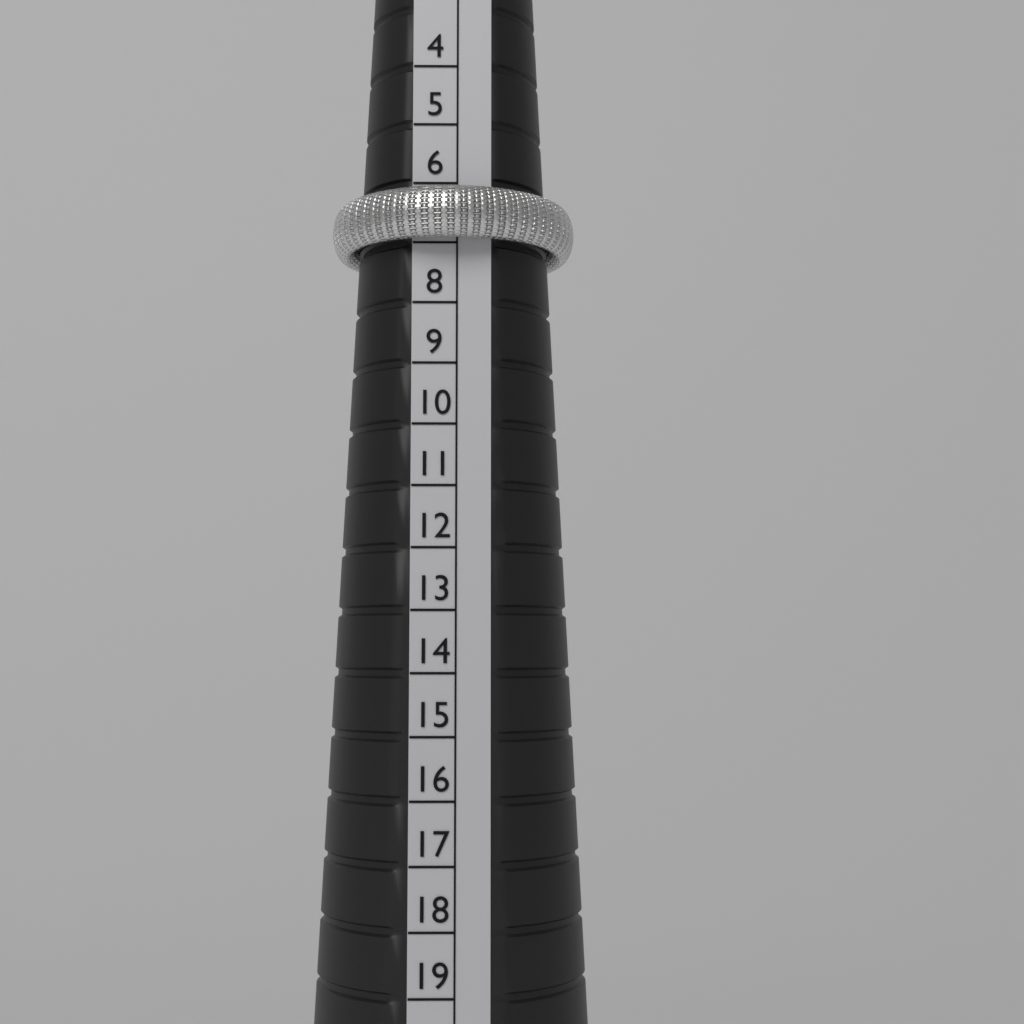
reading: 7 (no unit)
